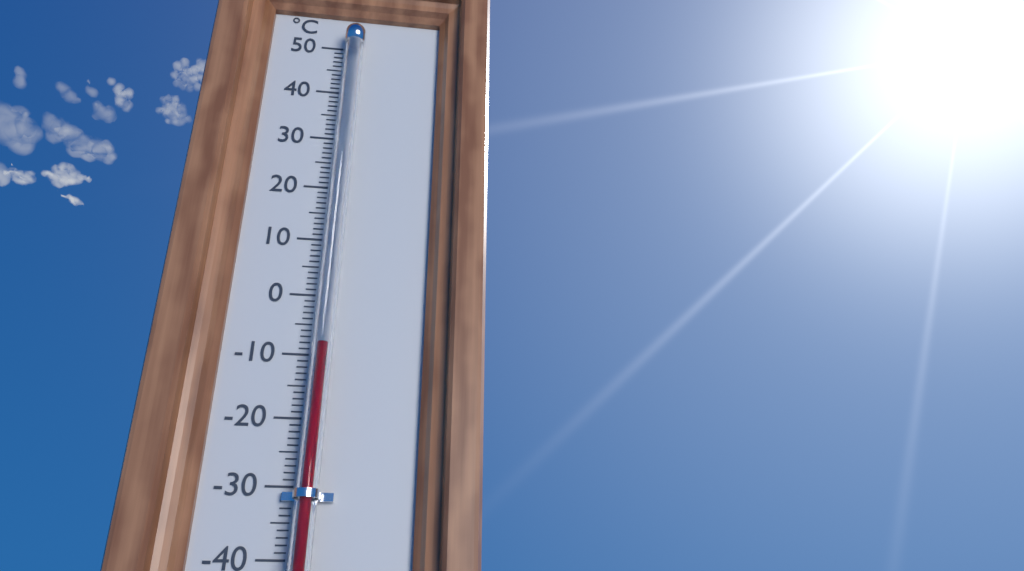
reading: -9 °C
